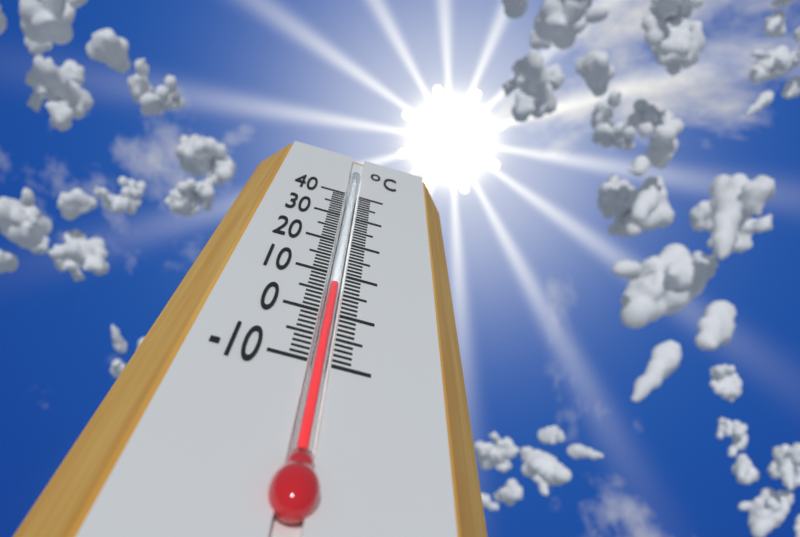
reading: 7 °C
